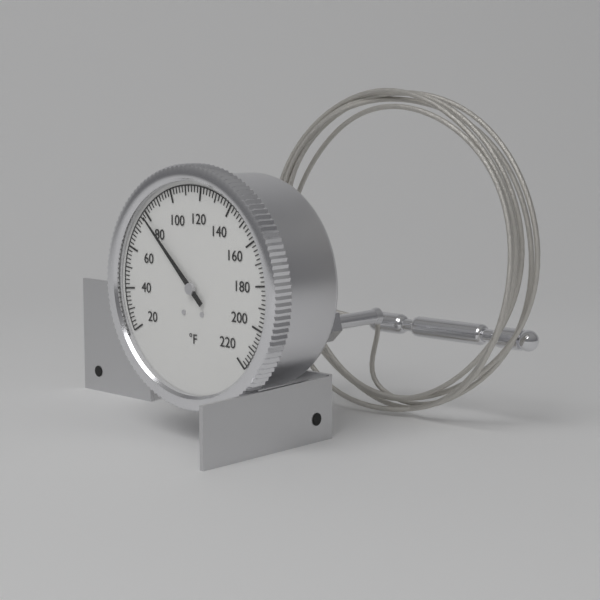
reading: 78 °F
